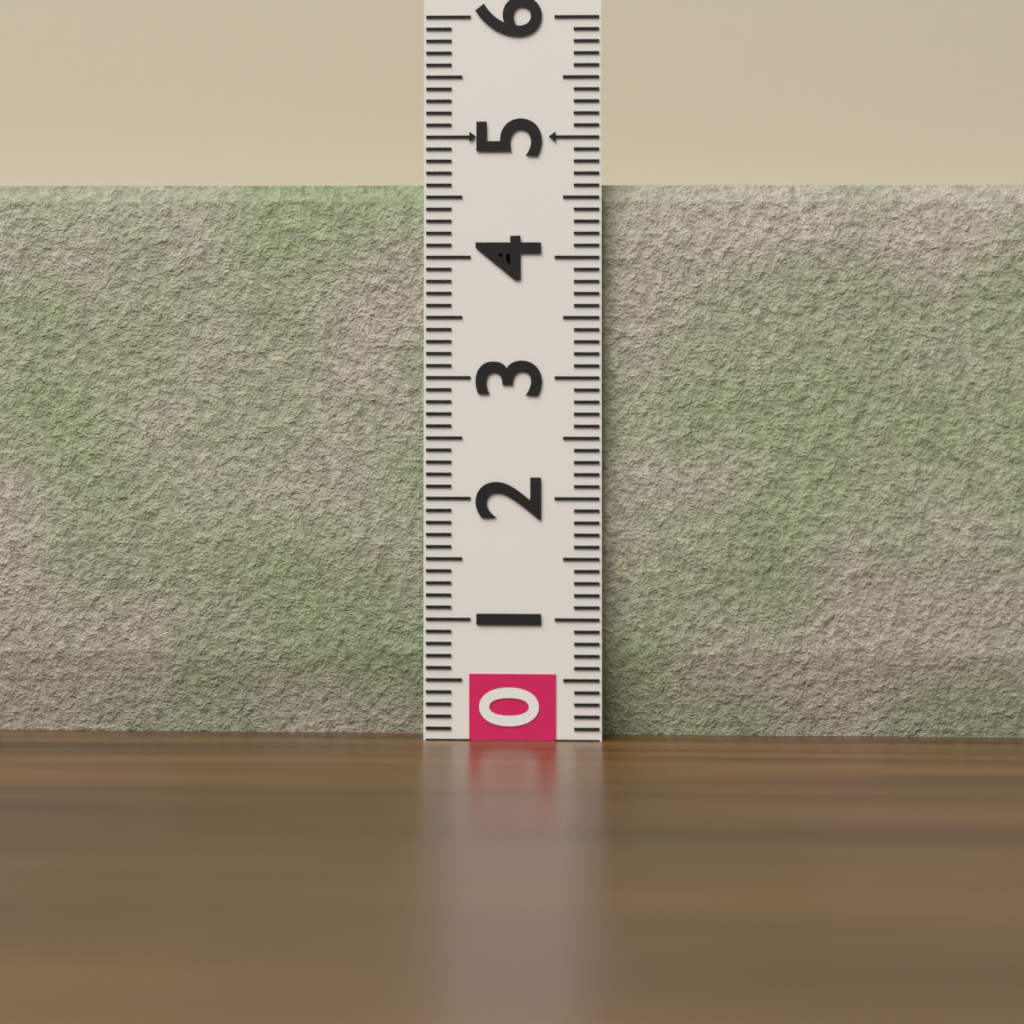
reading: 4.6 (no unit)
